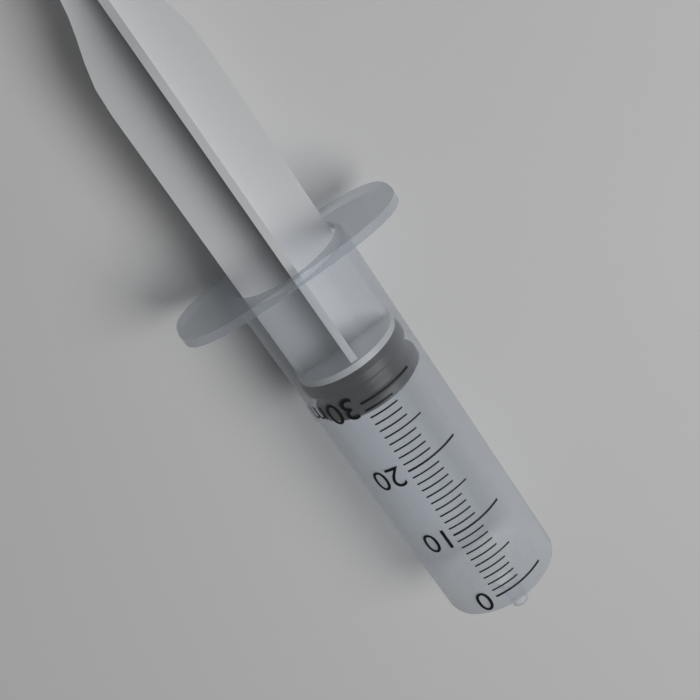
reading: 28 ml
